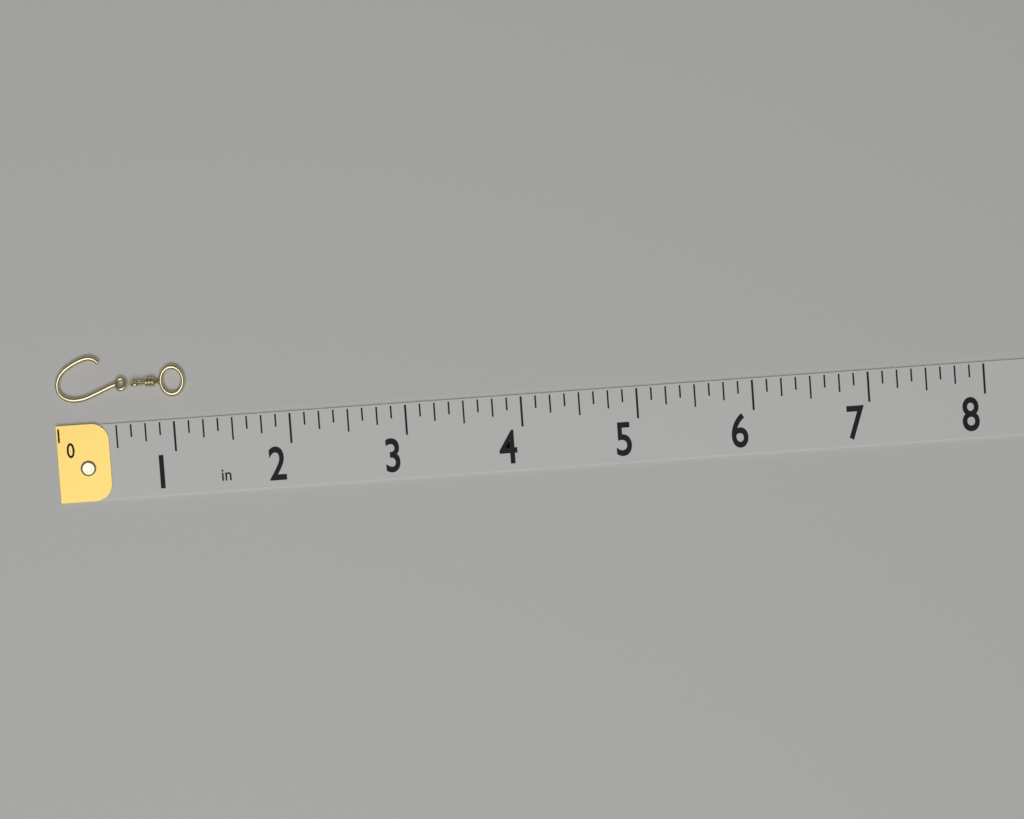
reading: 1.125 in
